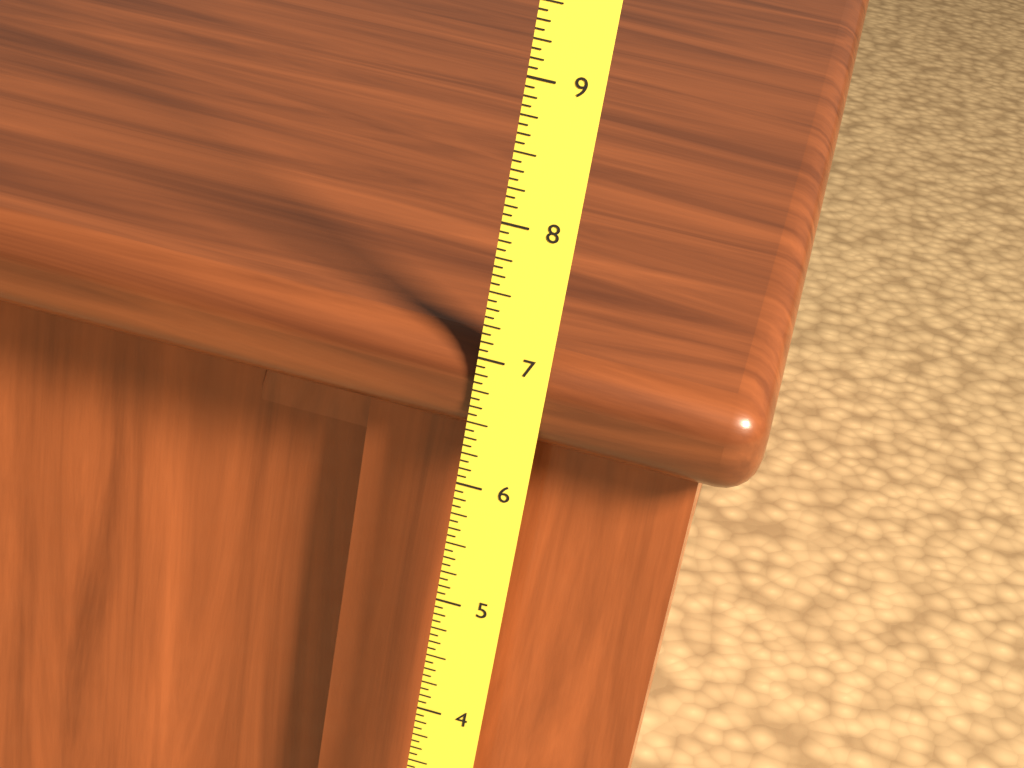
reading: 7.0625 (no unit)
